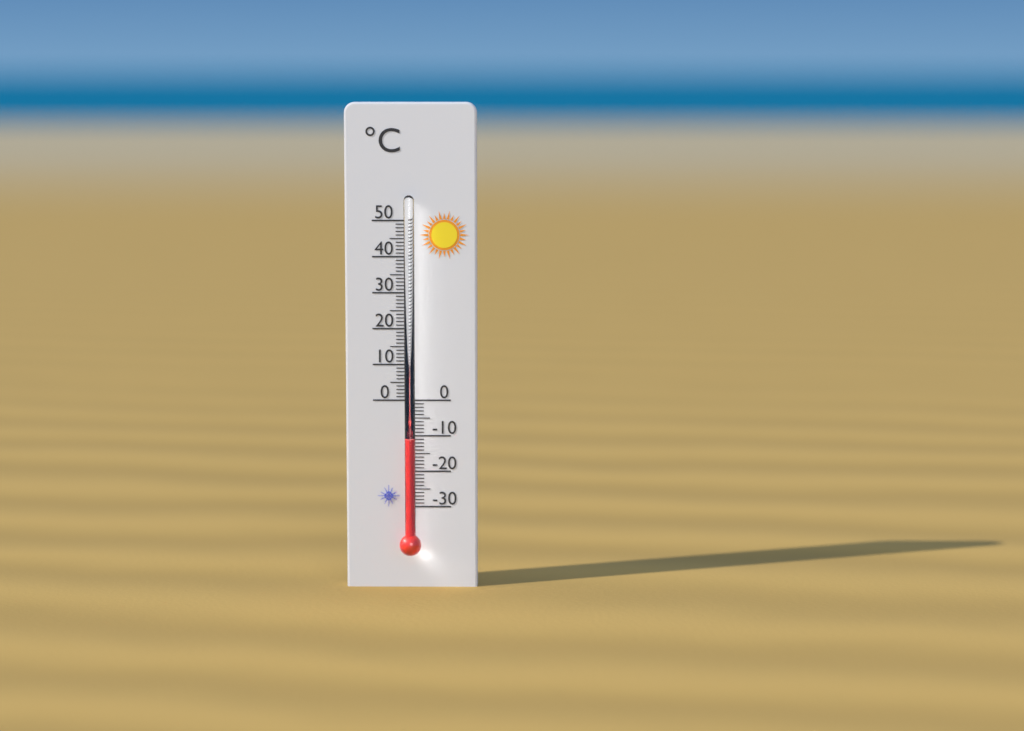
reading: -11 °C
